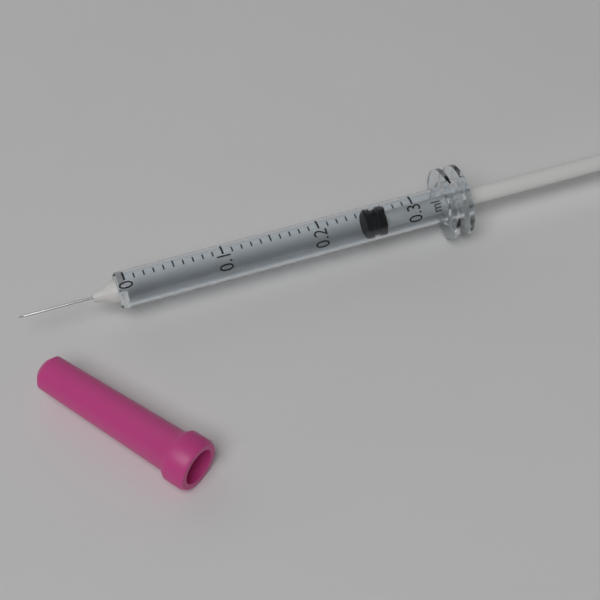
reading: 0.25 ml
